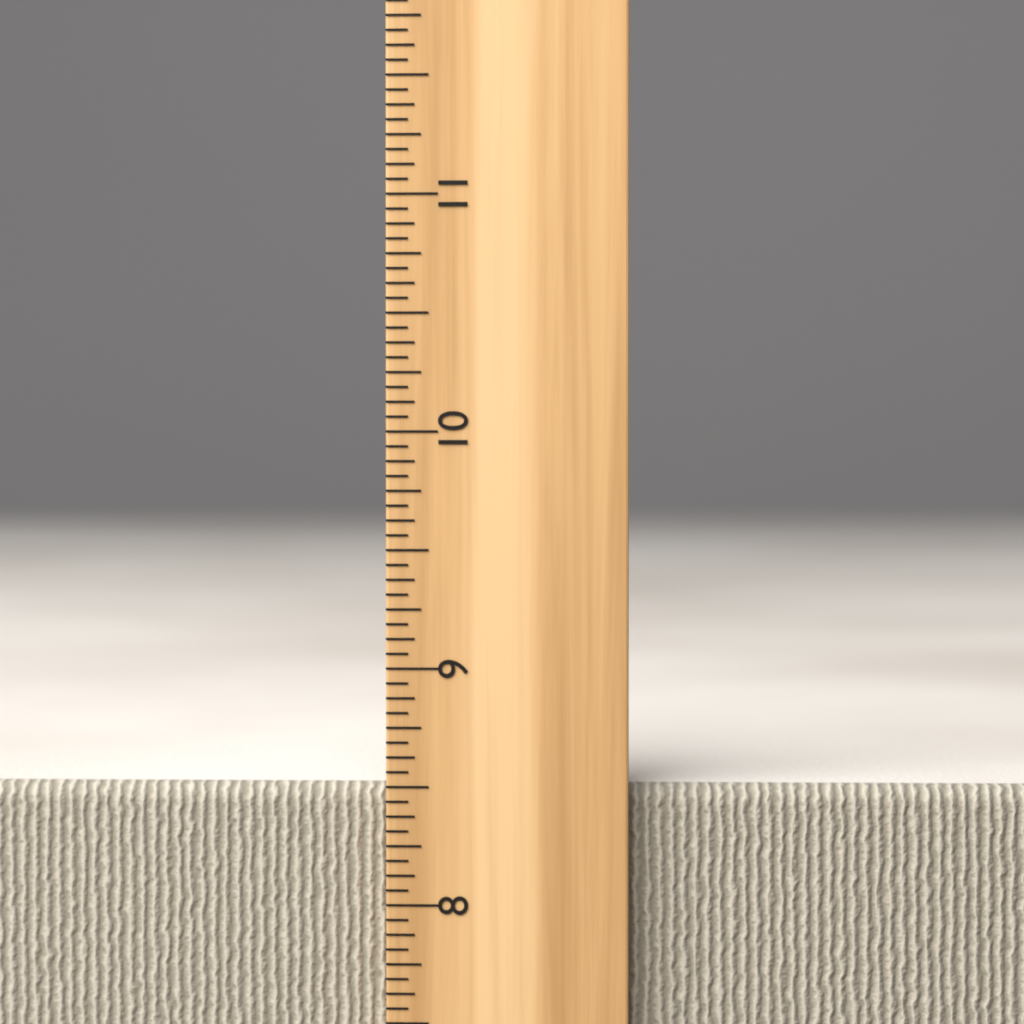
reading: 8.5000 inch
